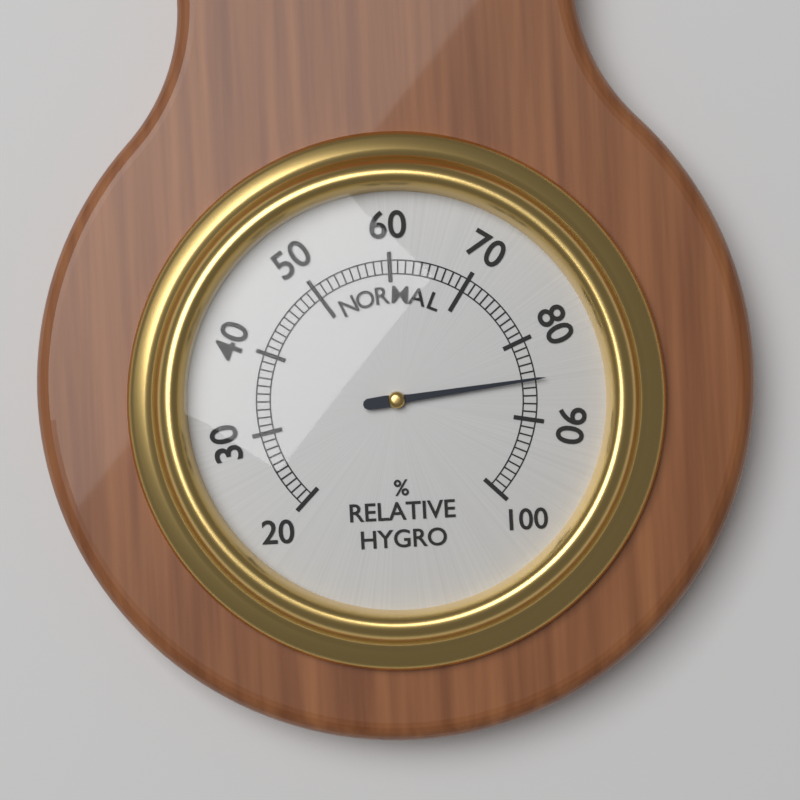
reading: 85 %
